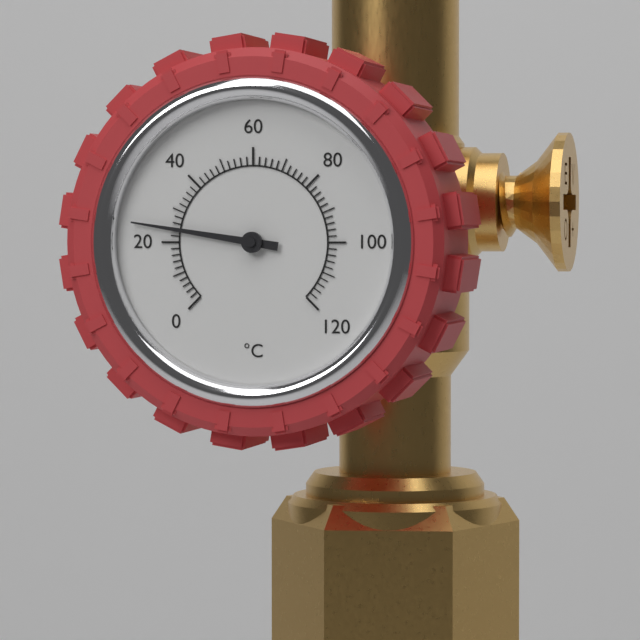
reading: 24 °C
